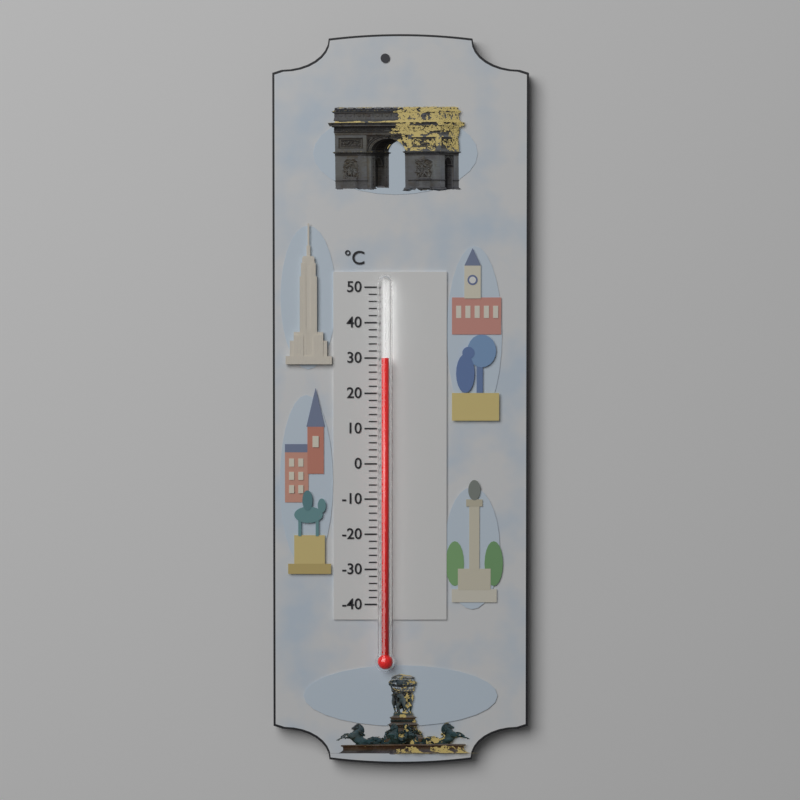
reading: 30 °C
